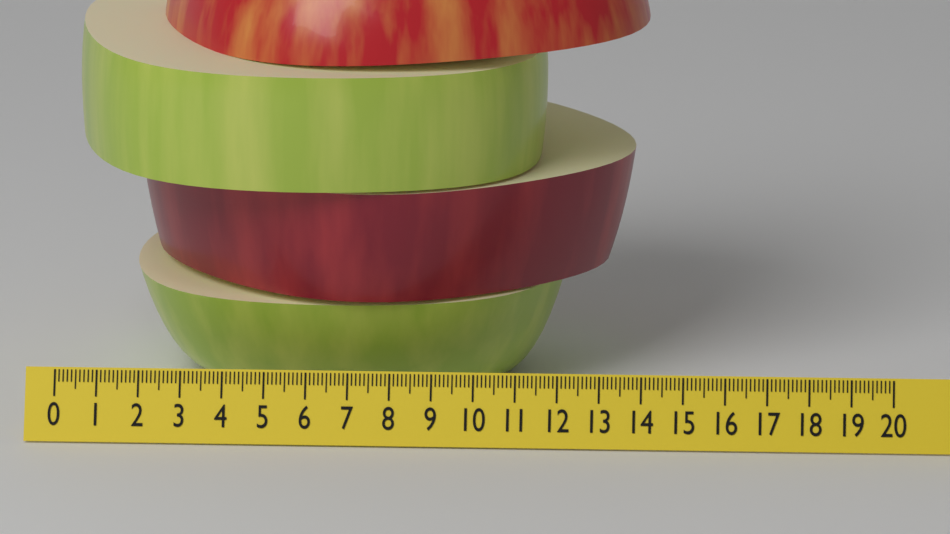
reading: 14.0 (no unit)
